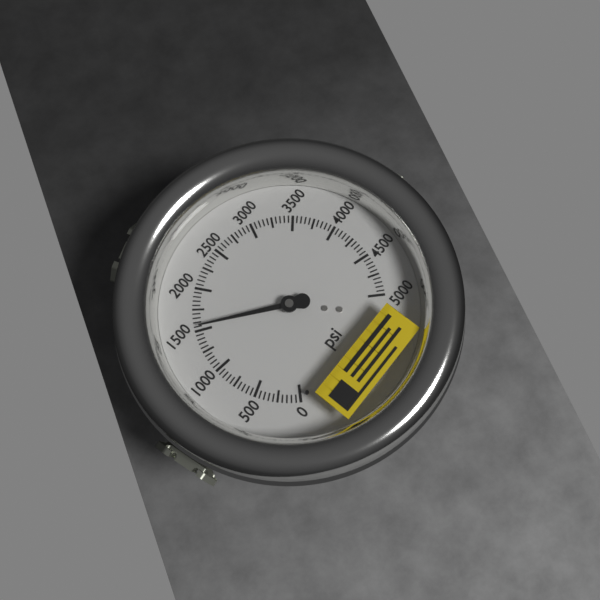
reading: 1550 psi
